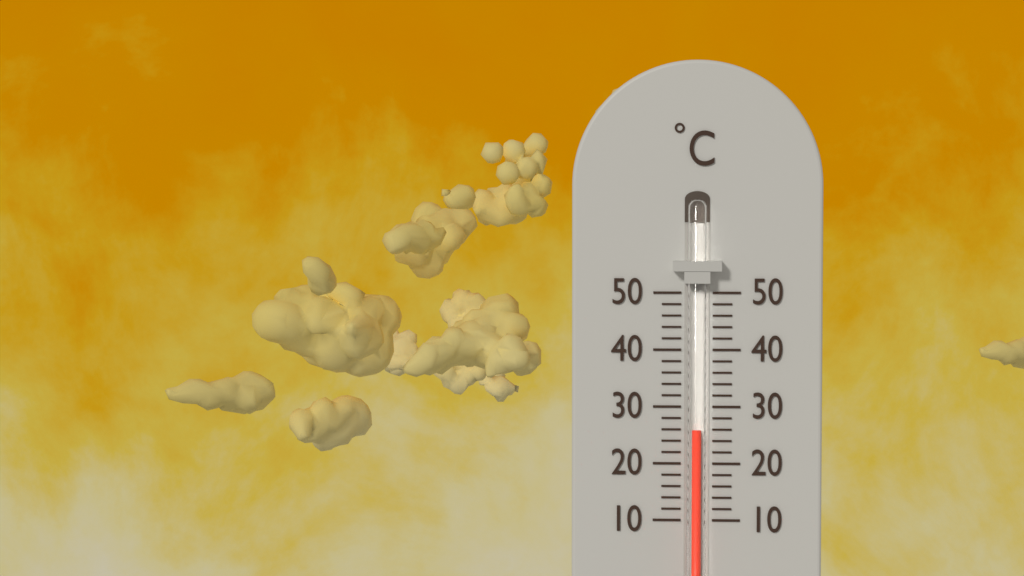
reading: 26 °C
